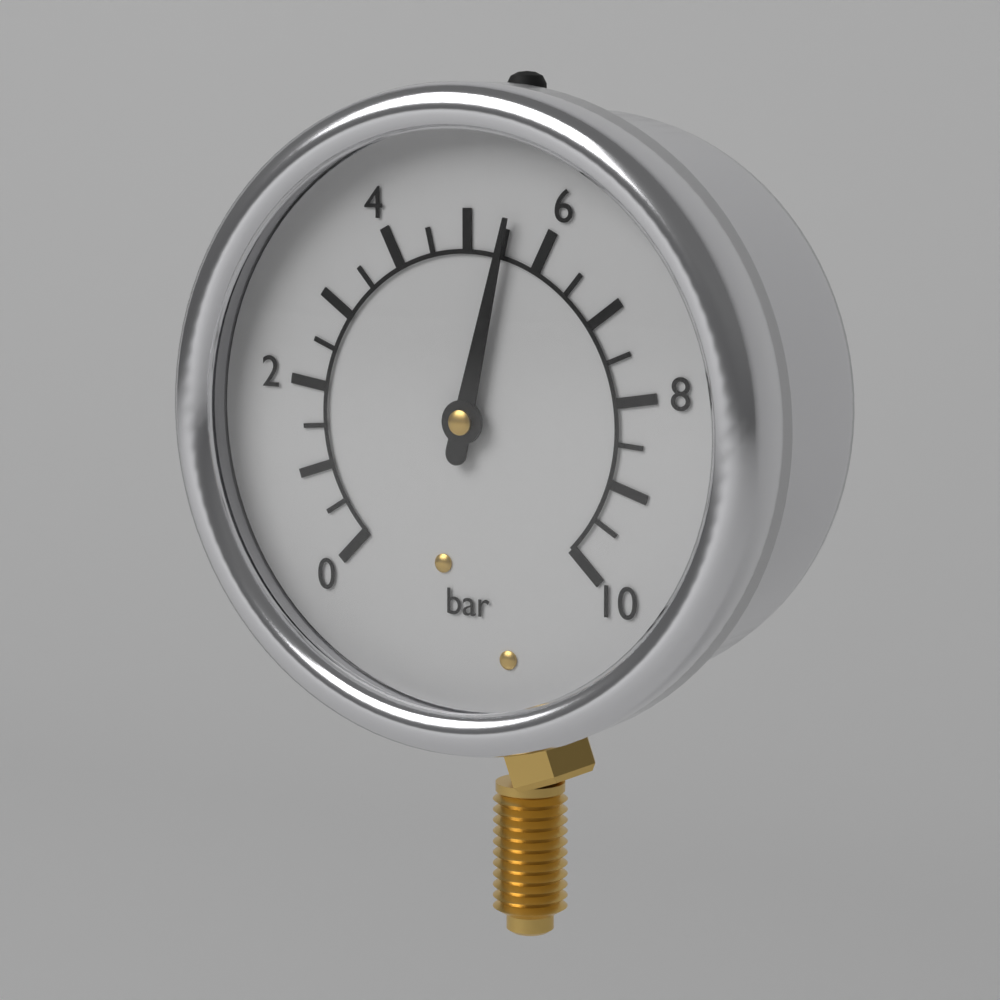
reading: 5.5 bar
